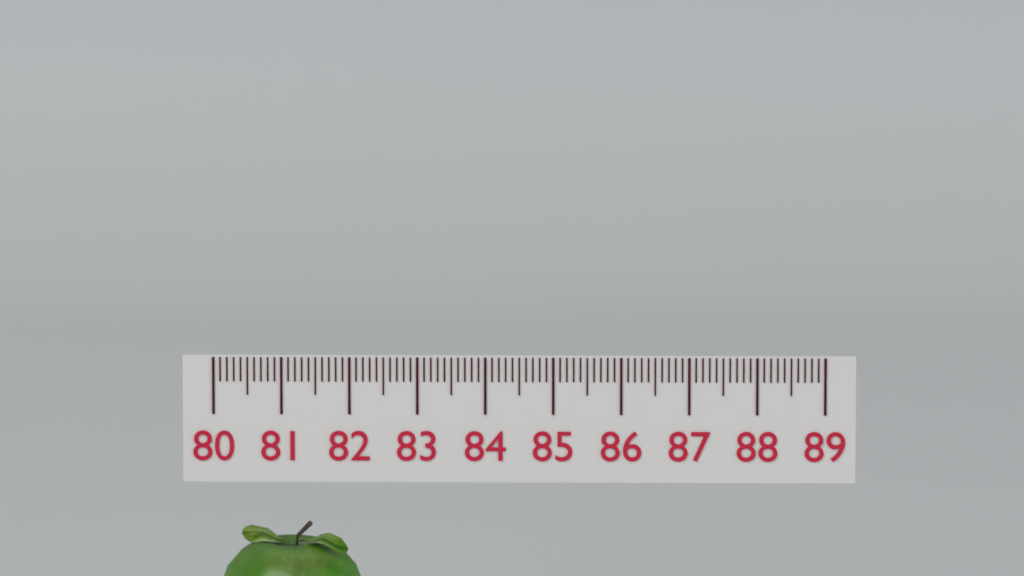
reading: 82.2 (no unit)
